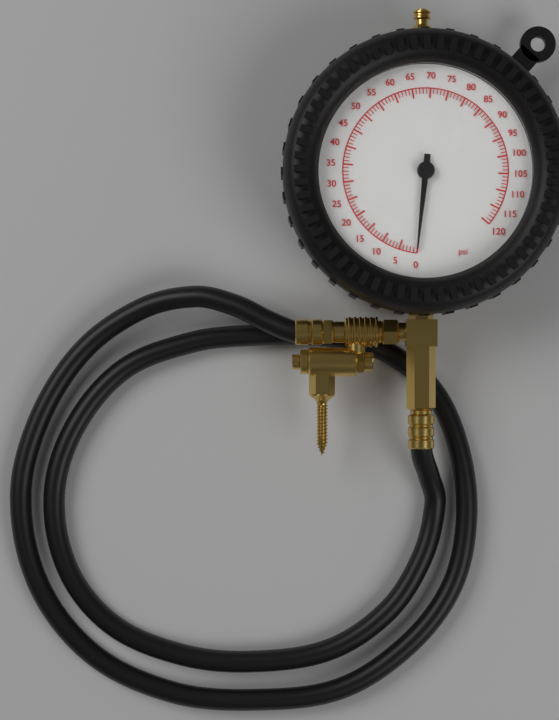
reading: 0 psi
